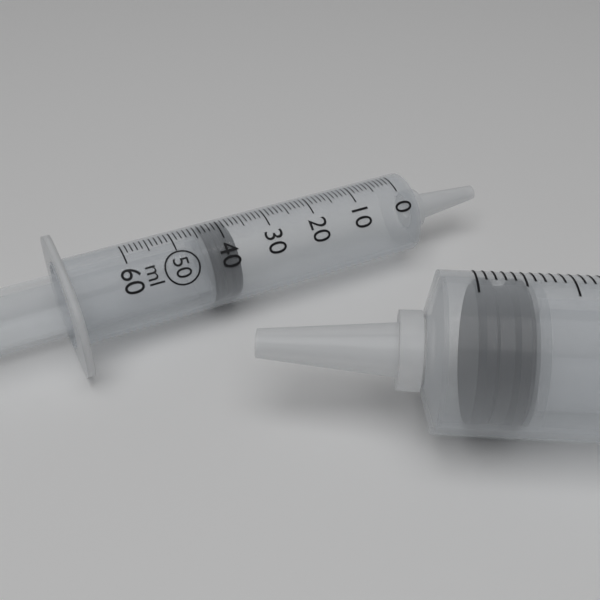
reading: 38 ml
